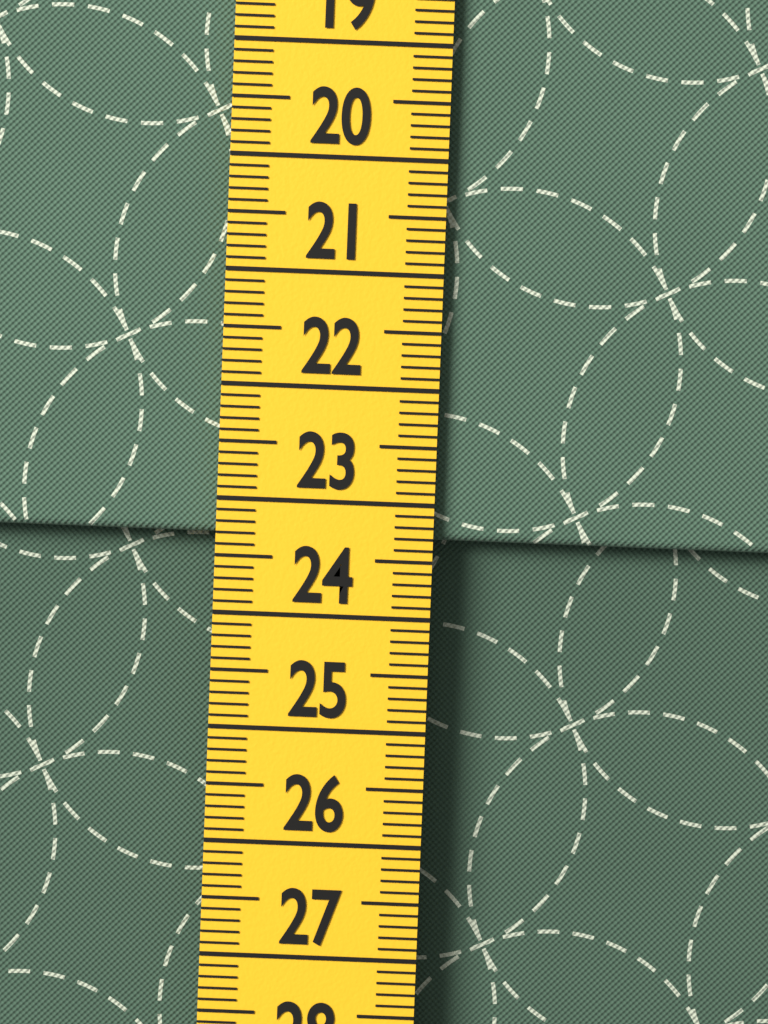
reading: 23.3 cm
